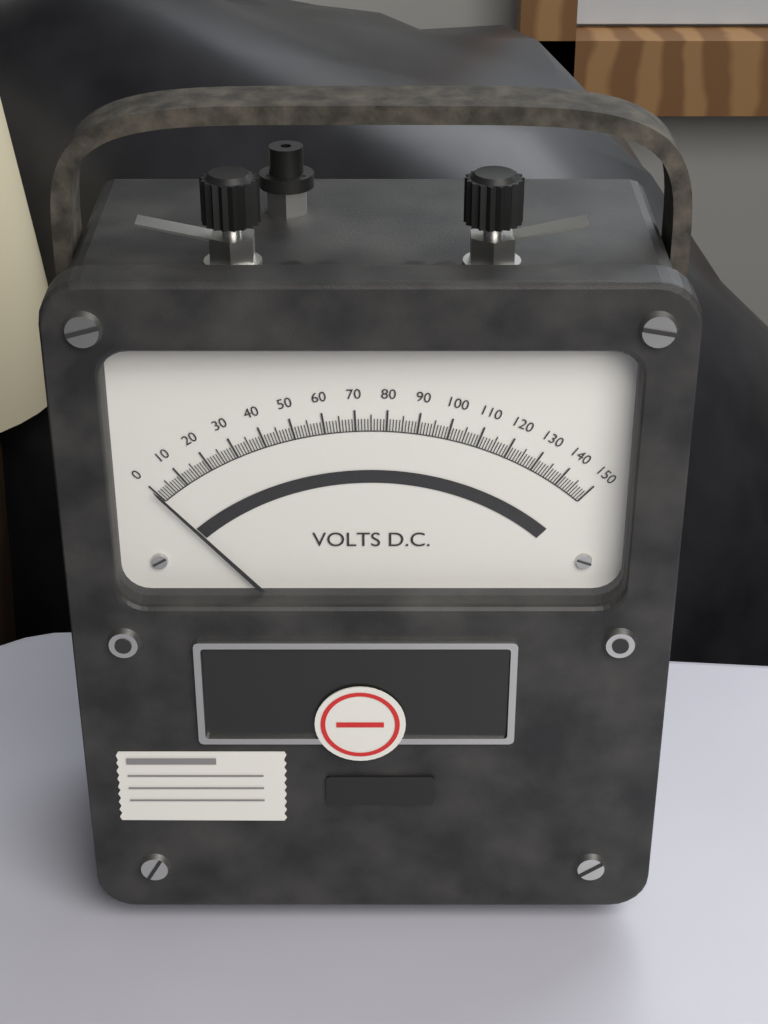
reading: 0 V
